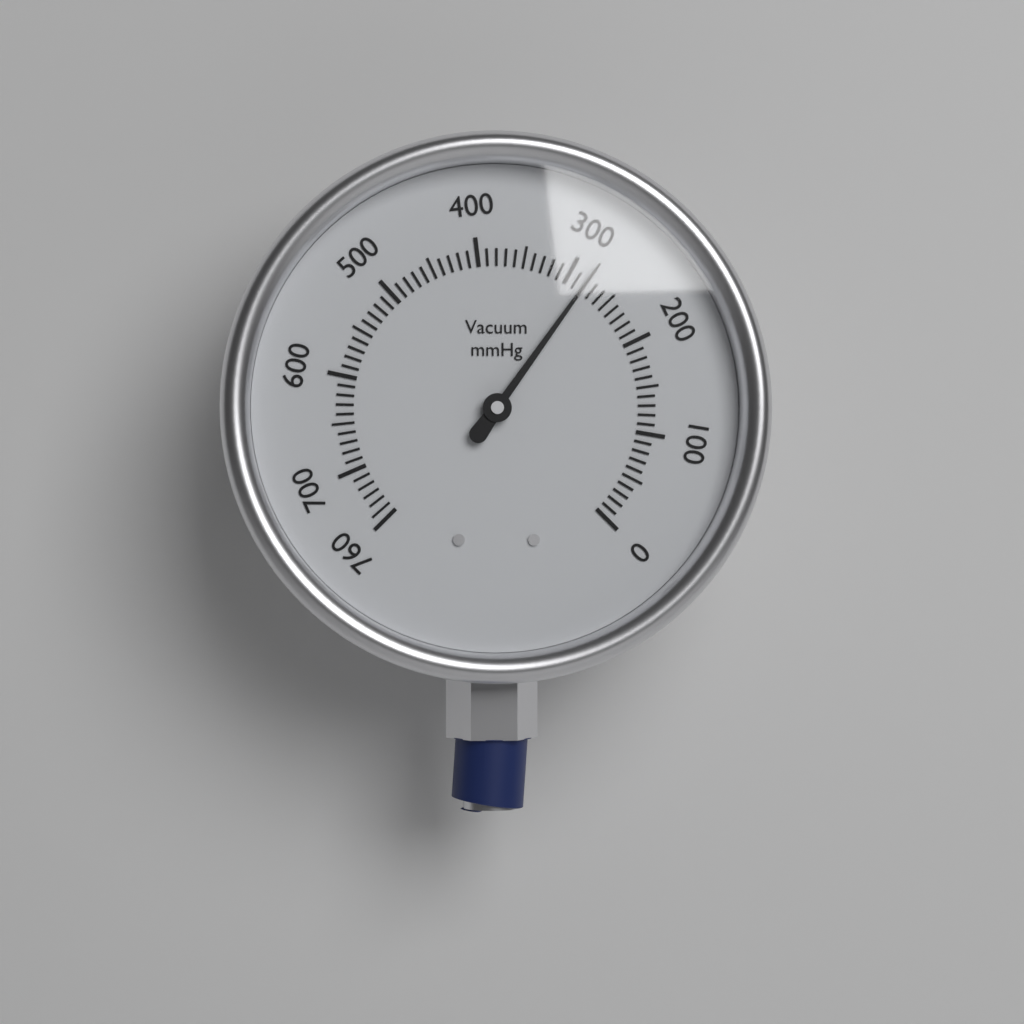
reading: 280 mmHg
